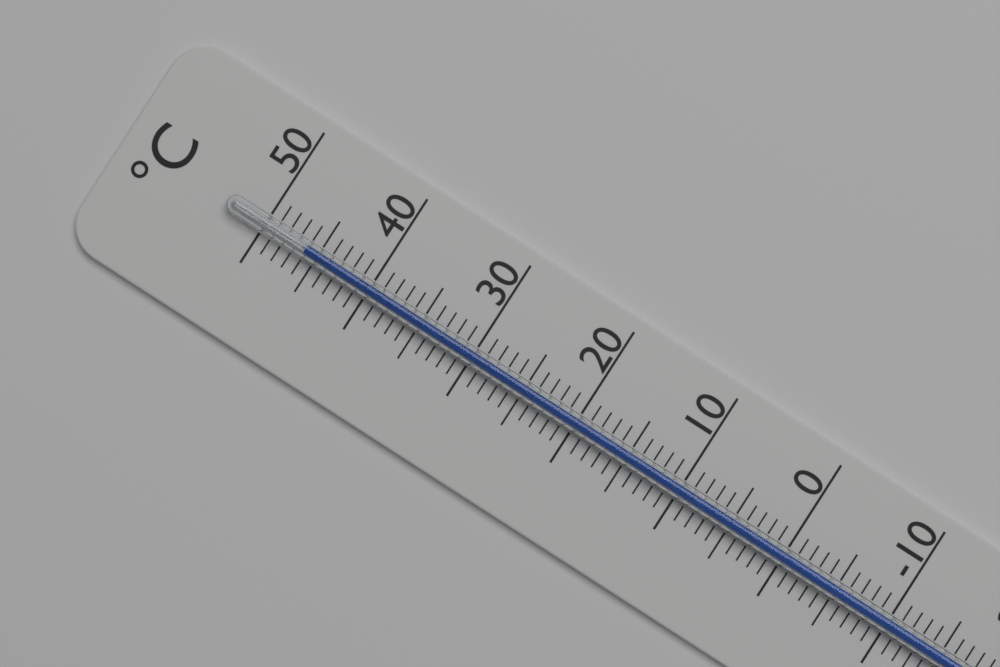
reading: 46 °C
